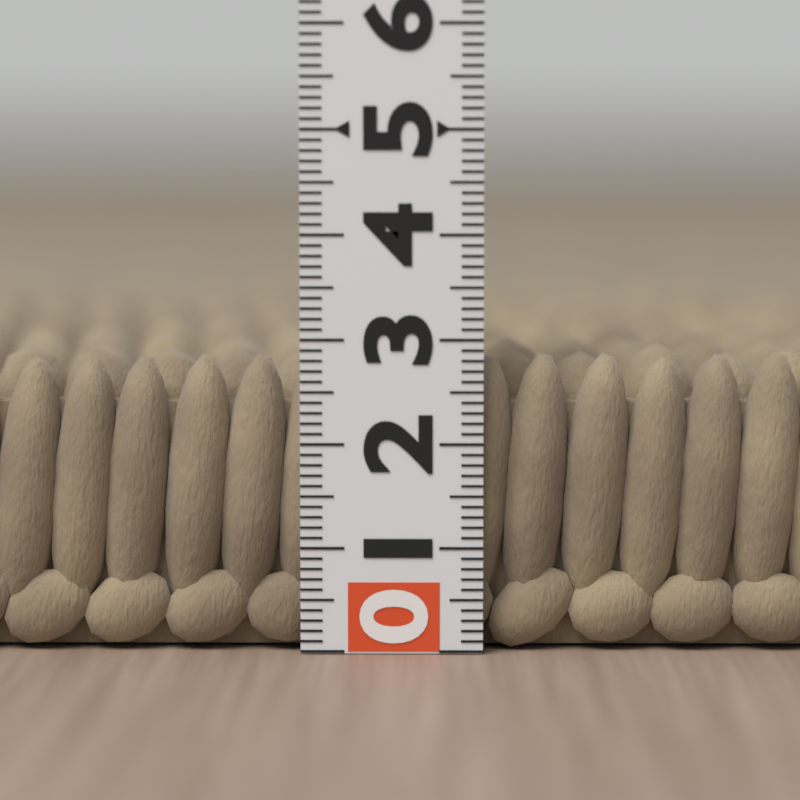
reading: 2.9 (no unit)
